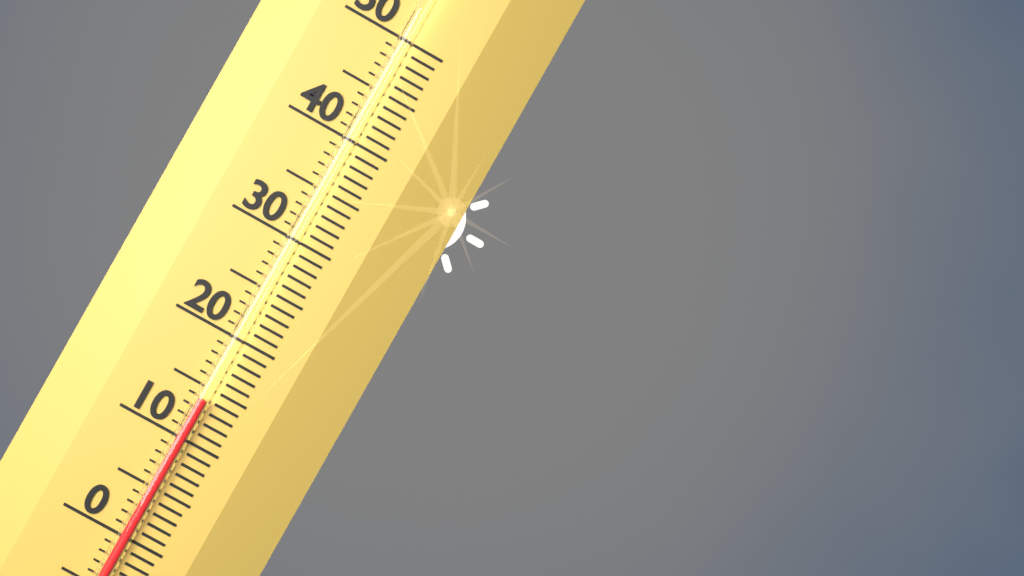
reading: 14 (no unit)
